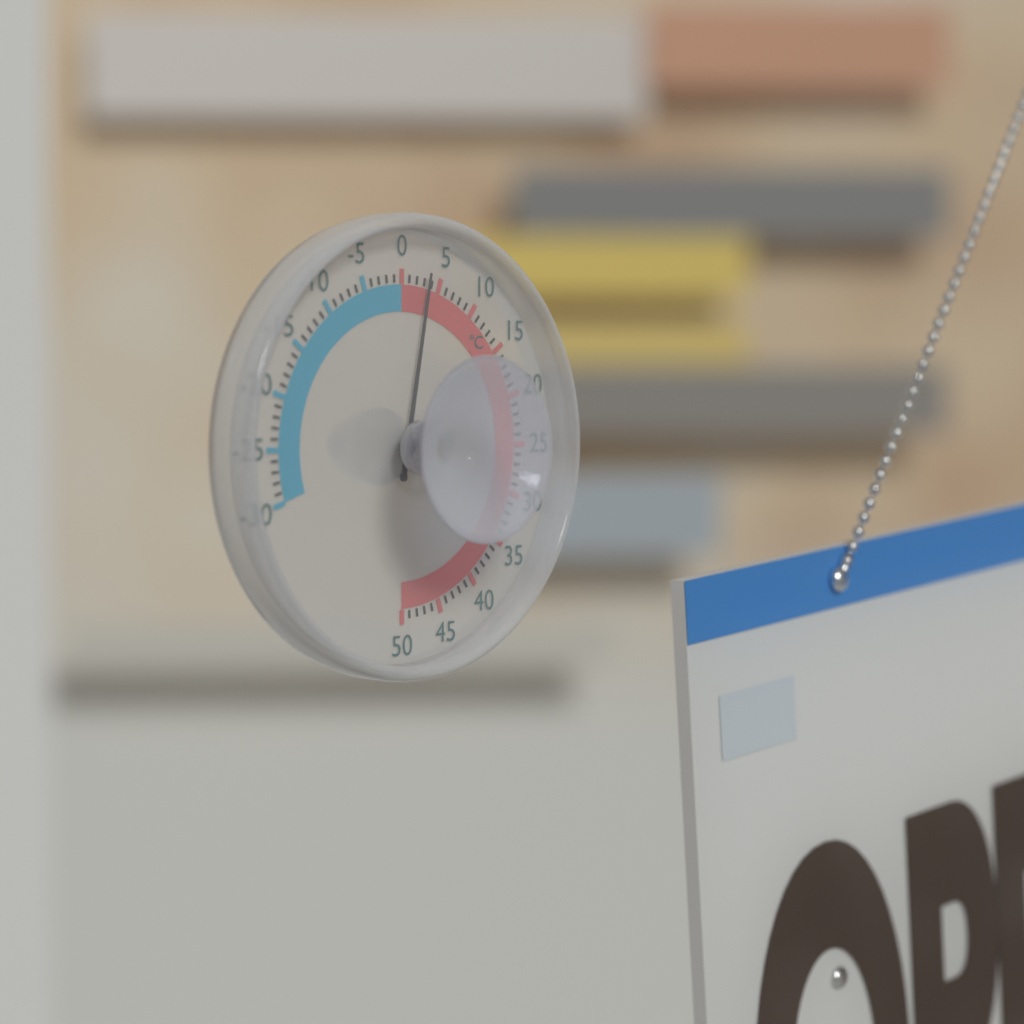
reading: 3 °C
